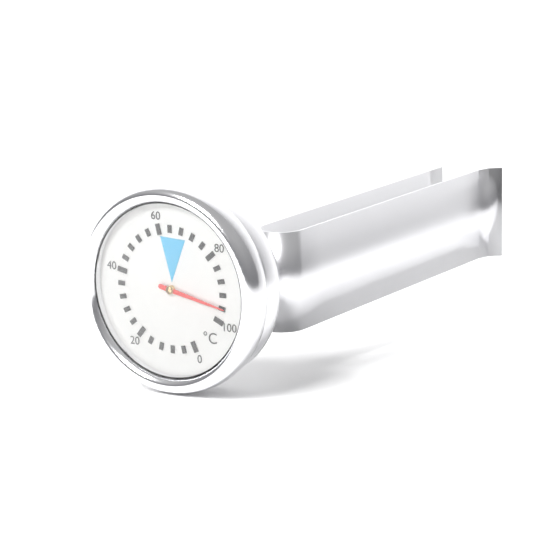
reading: 96 °C
